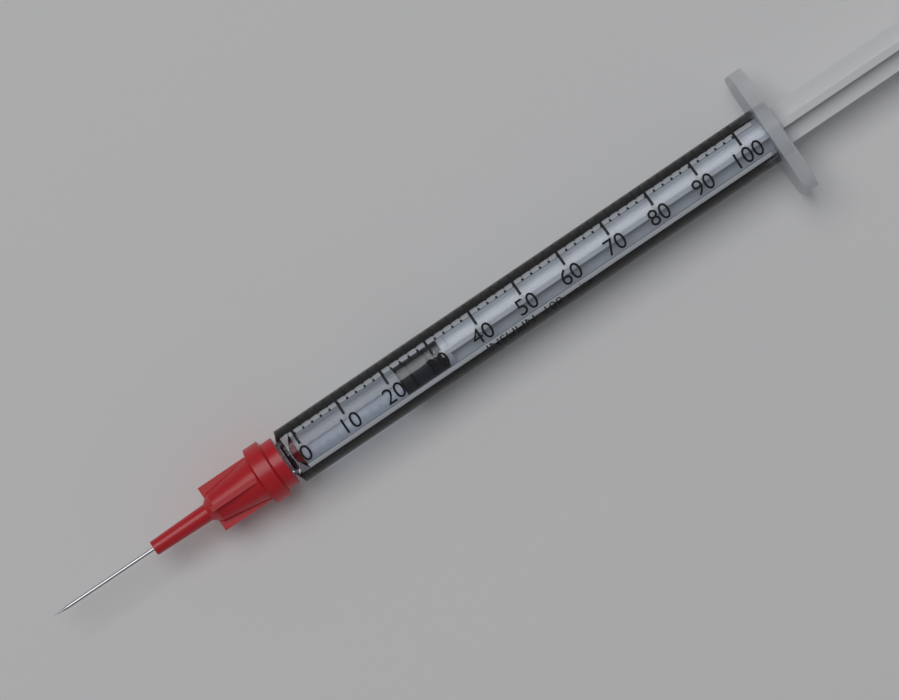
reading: 22 units
